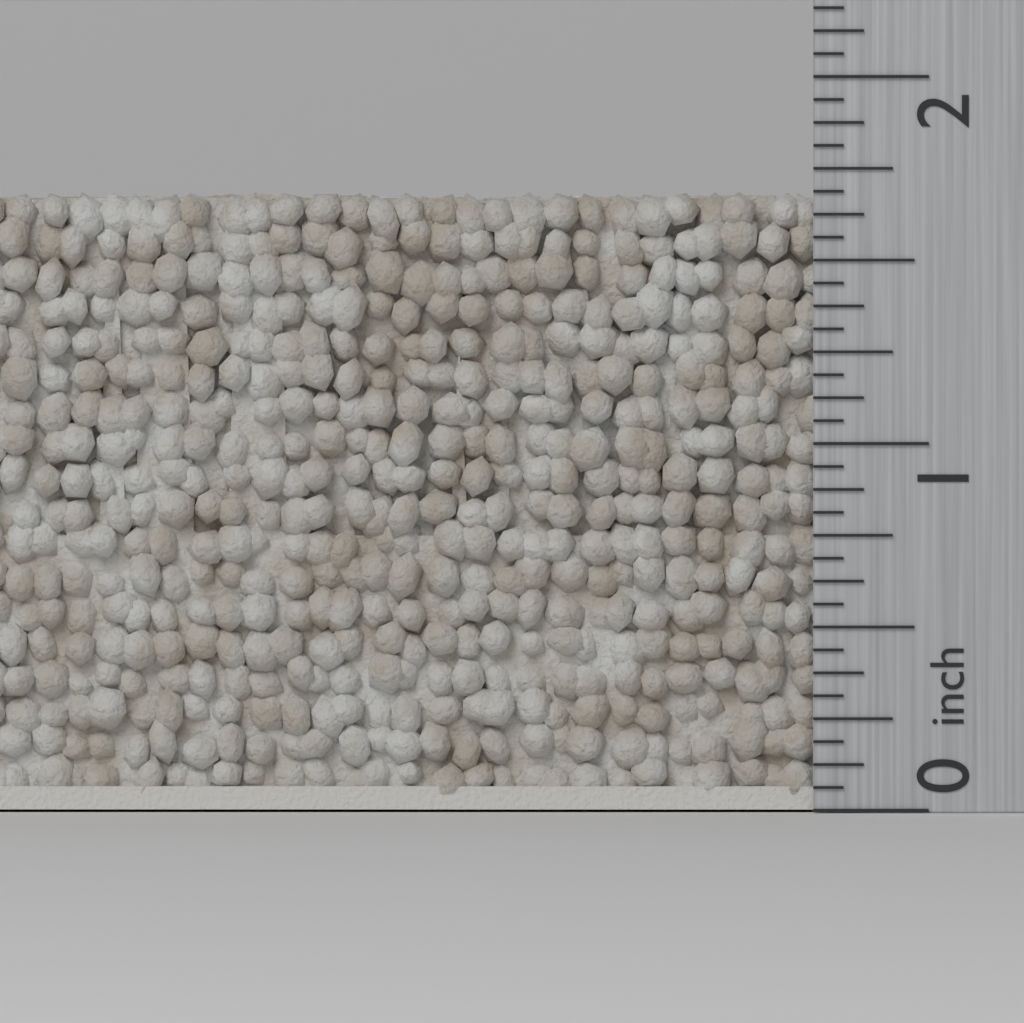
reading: 1.6875 inch
